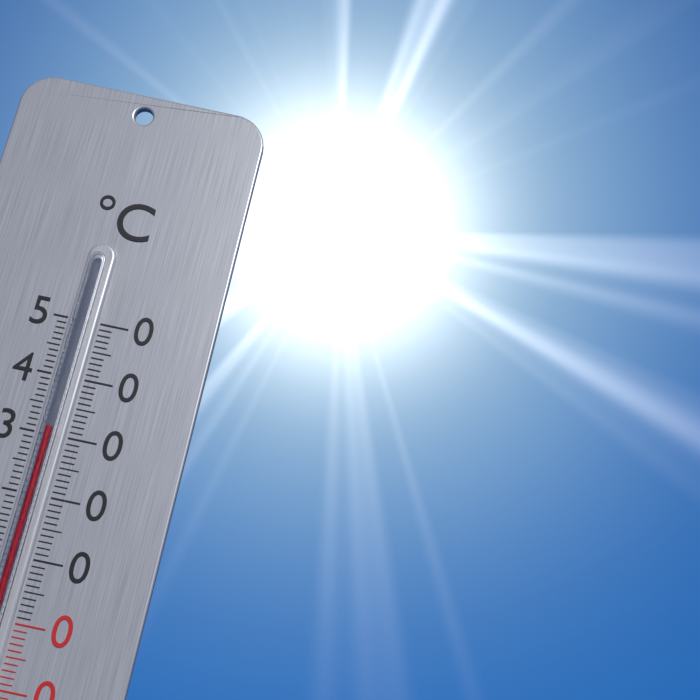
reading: 31 °C
